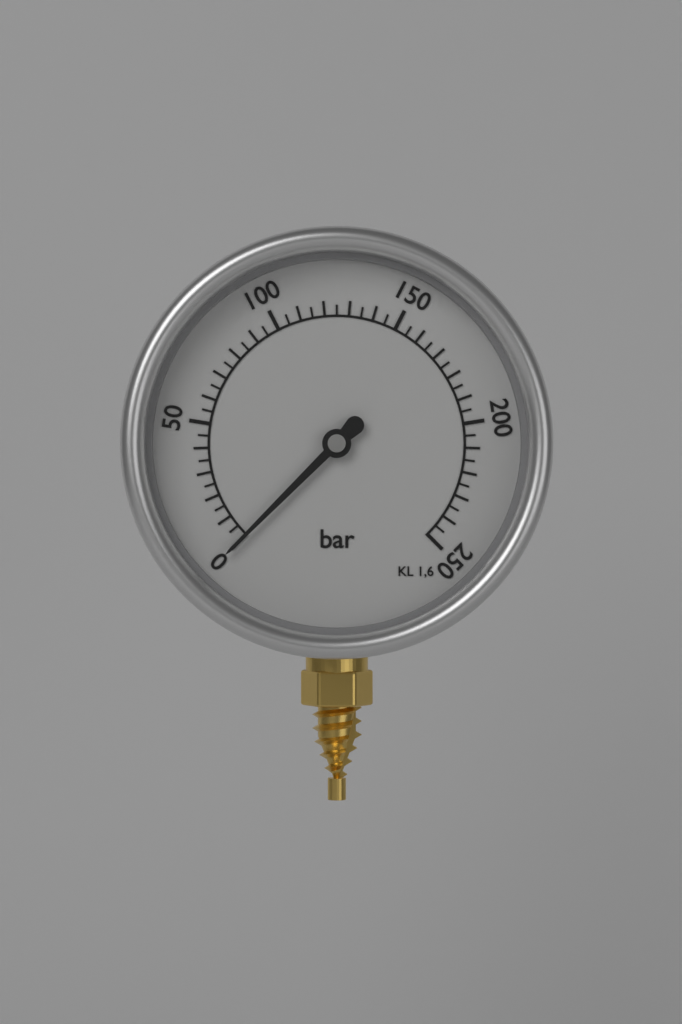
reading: 0 bar
